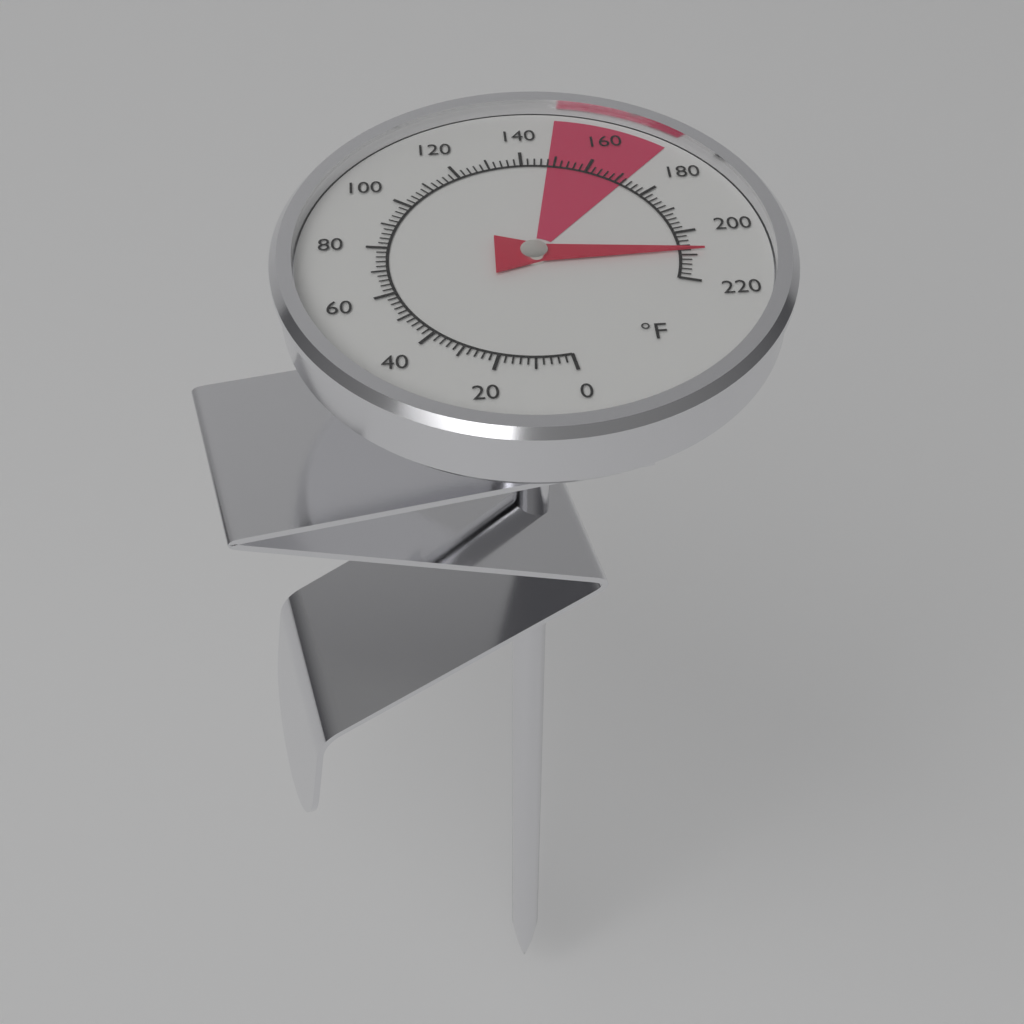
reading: 208 °F
